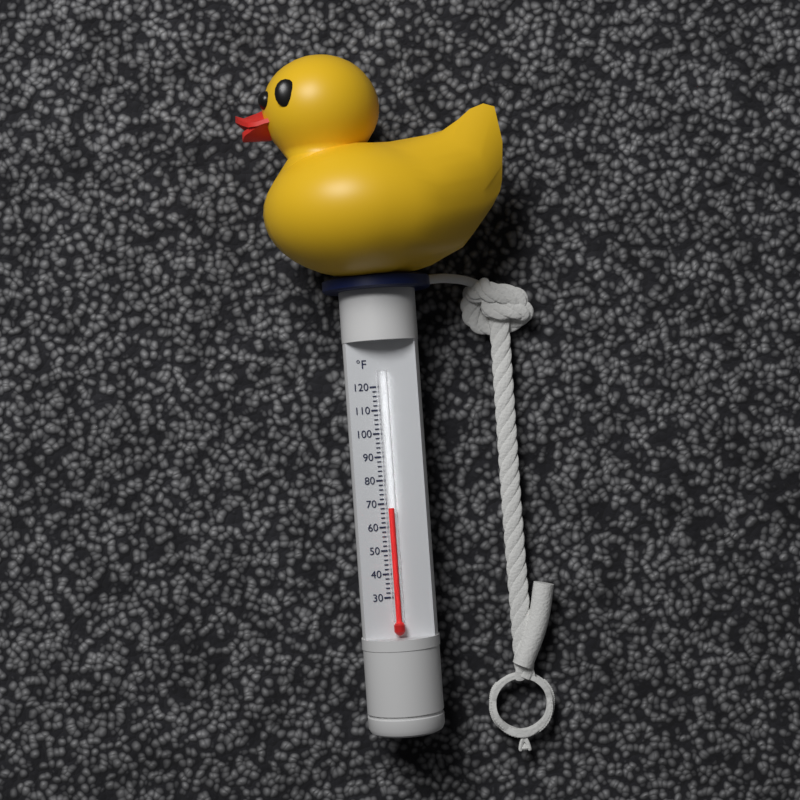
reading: 68 °F
